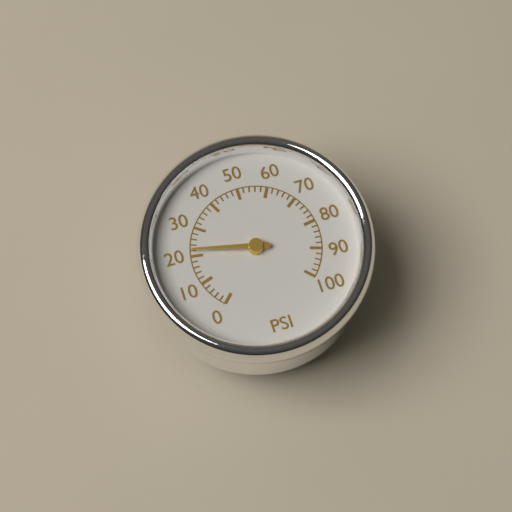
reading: 22 psi
